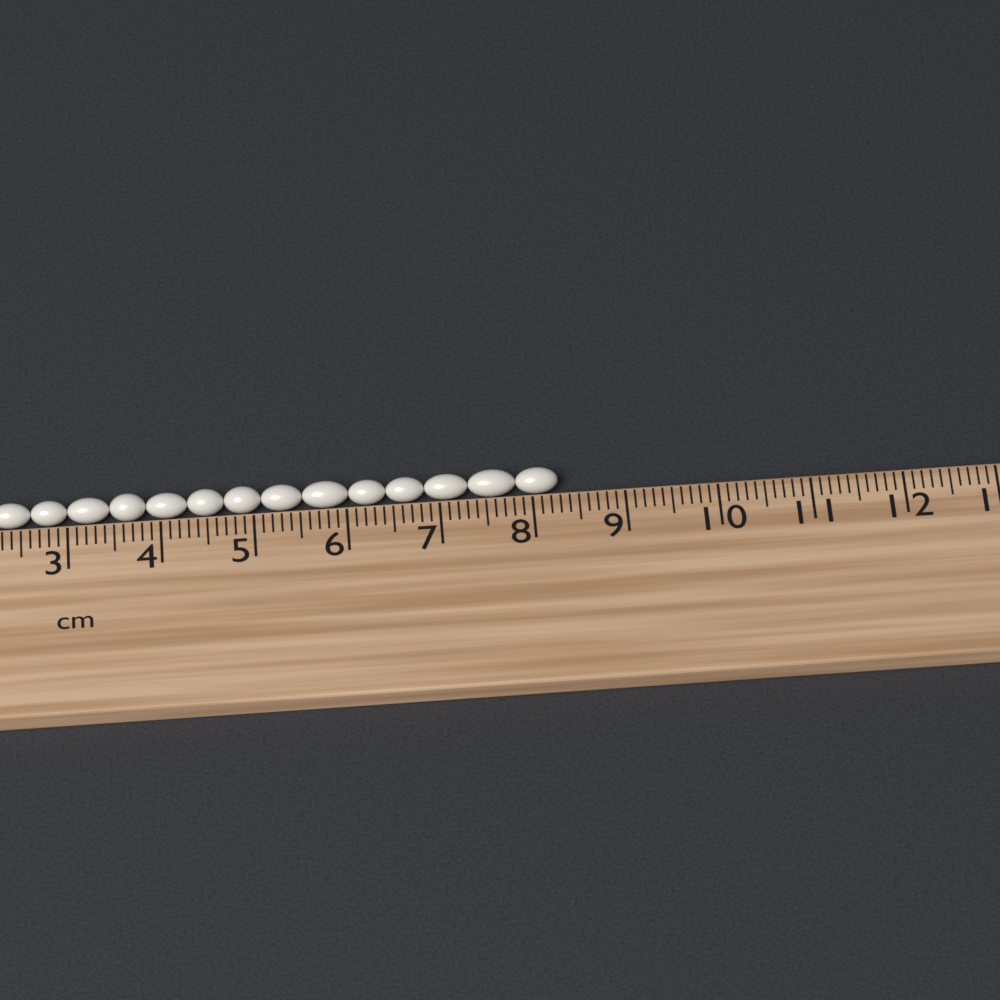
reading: 8.3 cm
